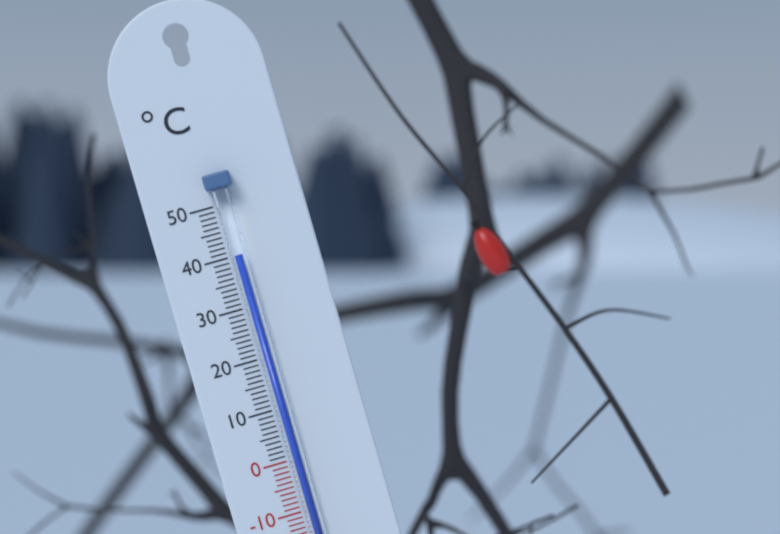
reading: 40 °C
